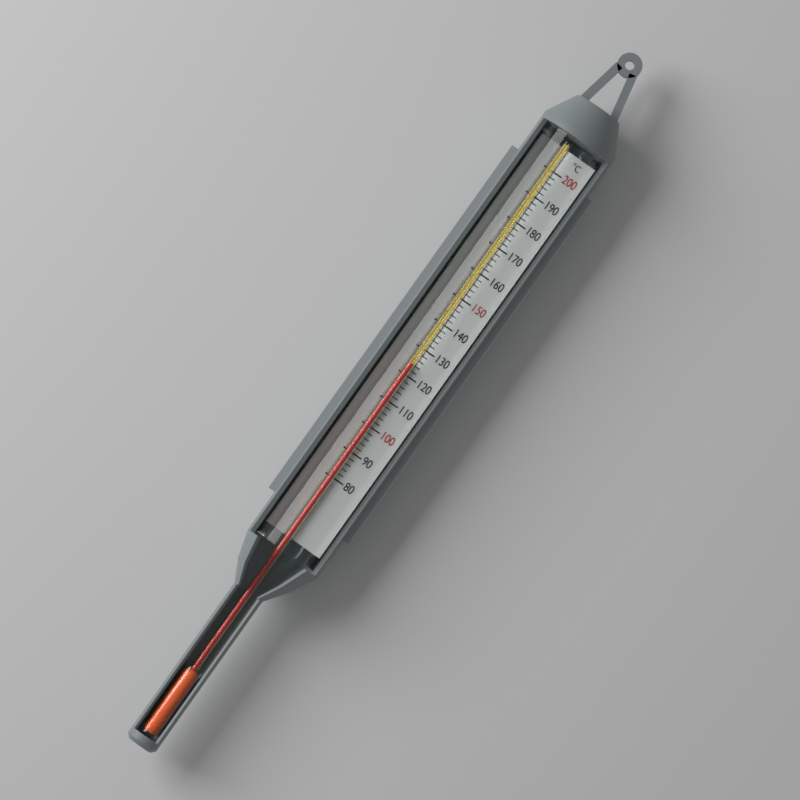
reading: 124 °C
